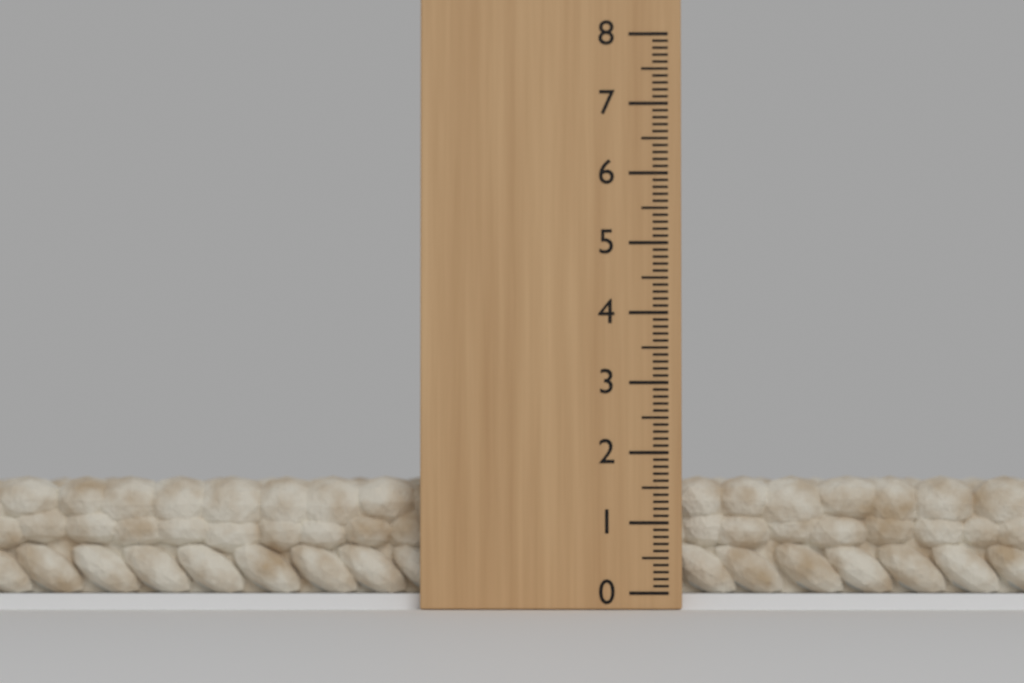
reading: 1.7 (no unit)
